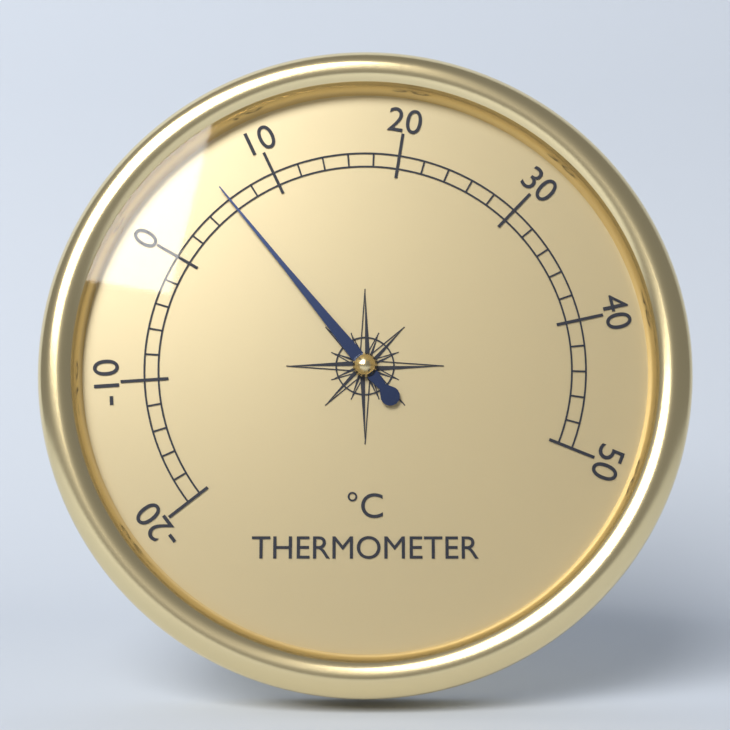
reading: 6 °C
